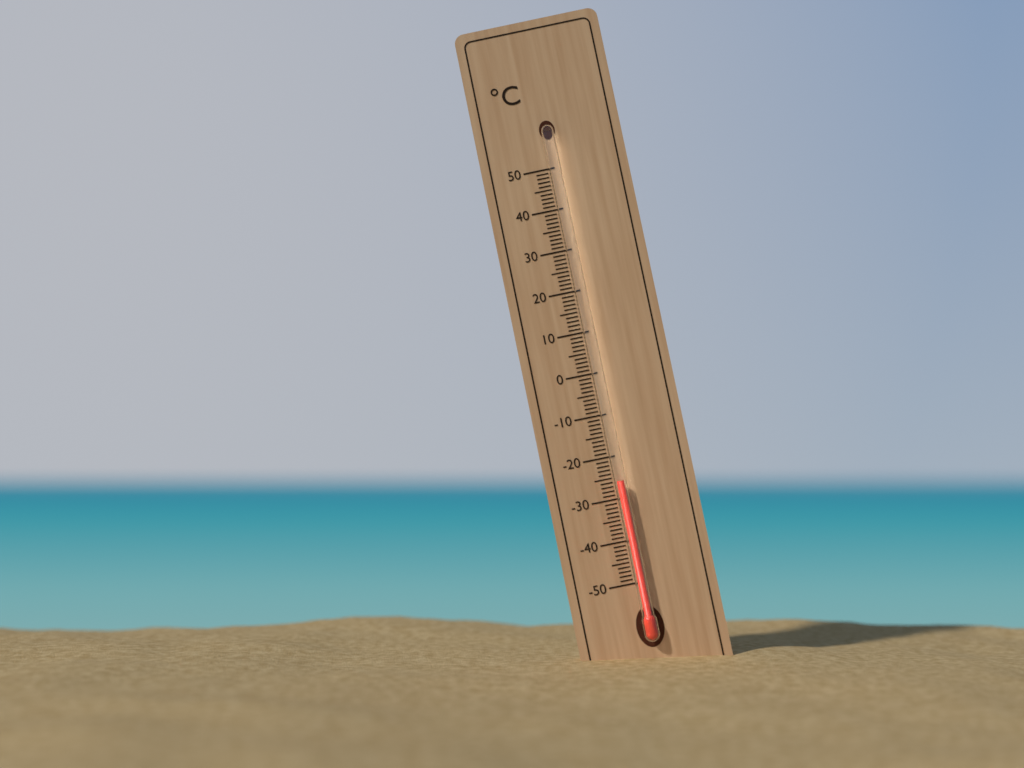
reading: -26 °C
